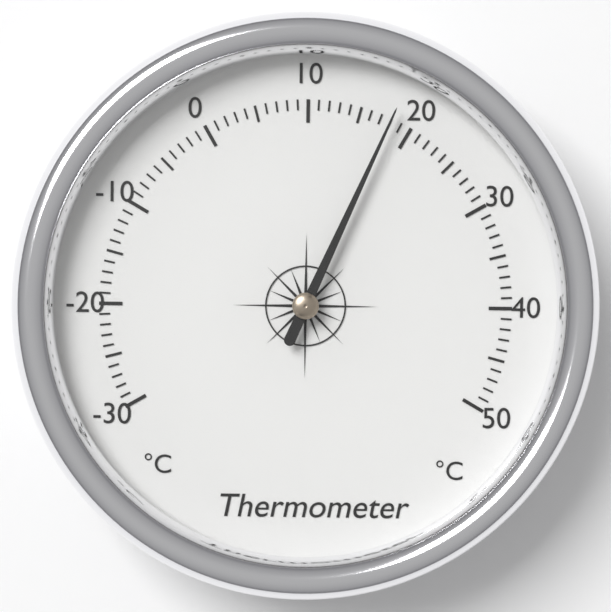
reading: 18 °C
